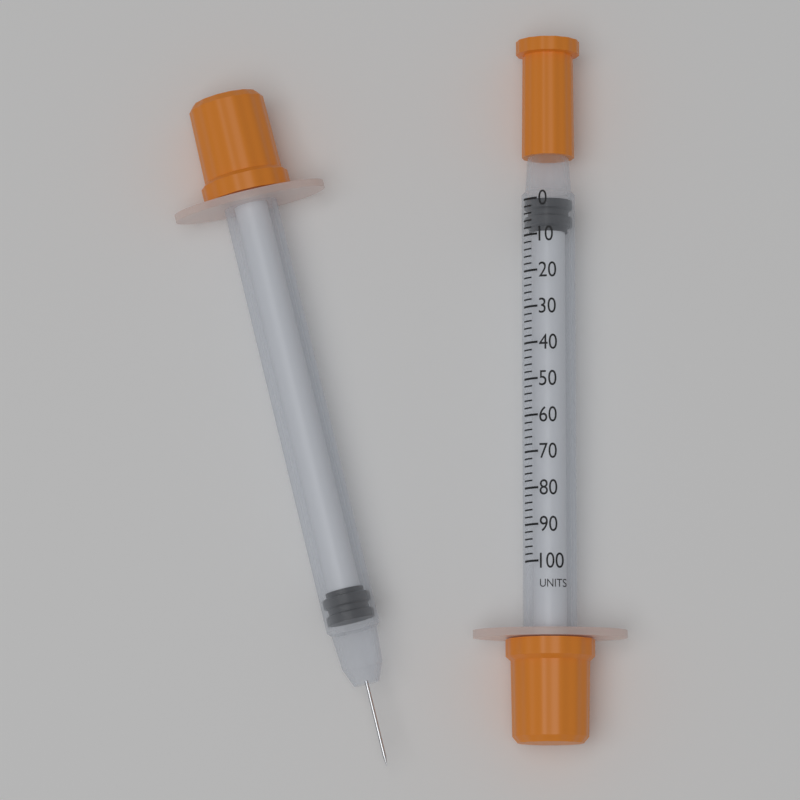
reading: 0 units
